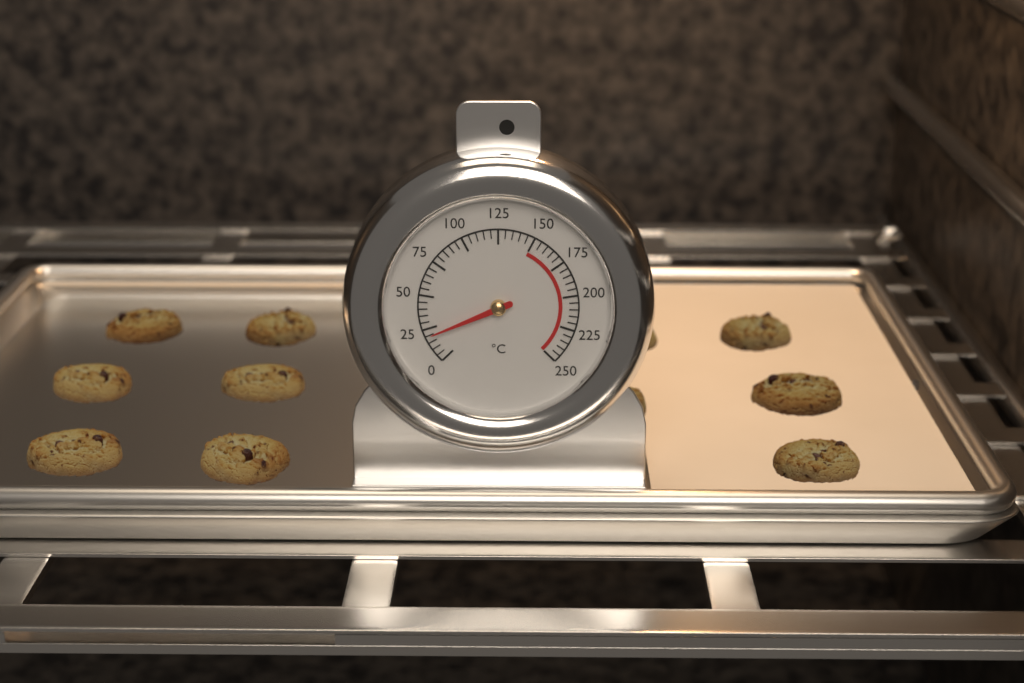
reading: 20 °C
